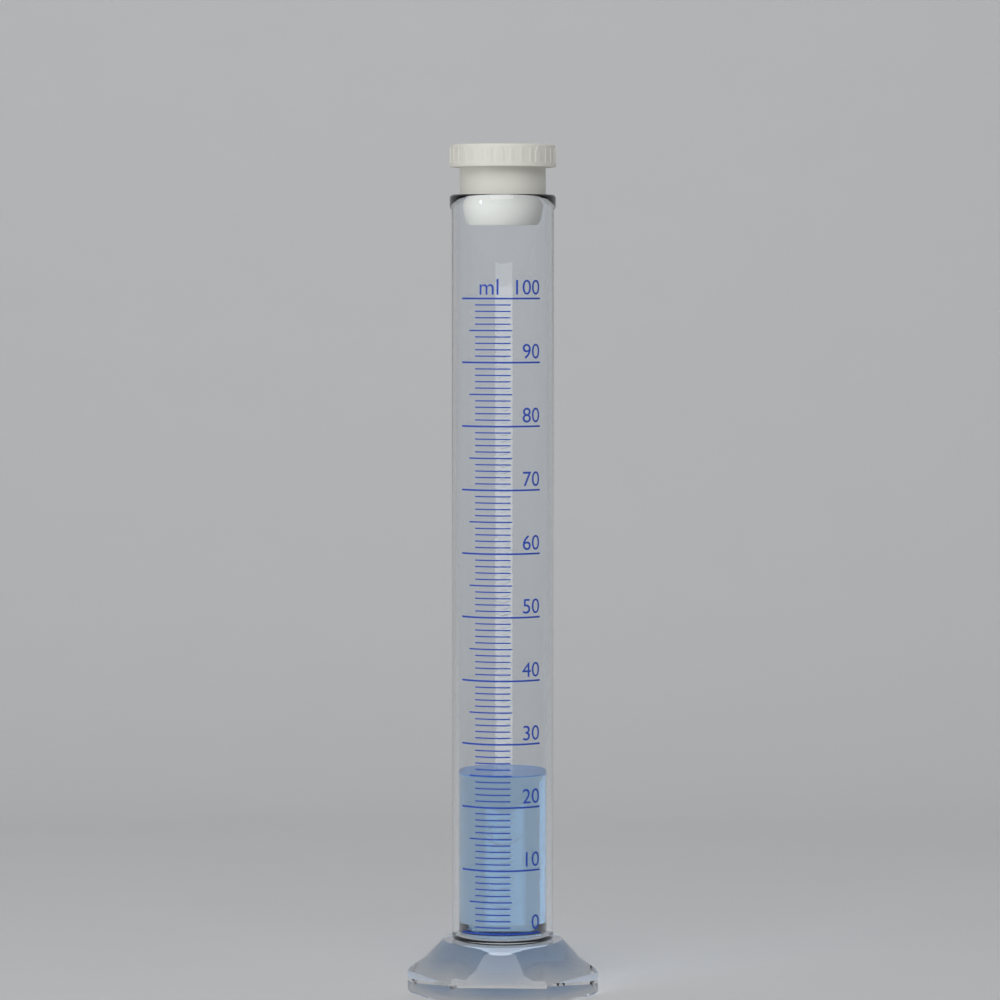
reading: 25 ml
